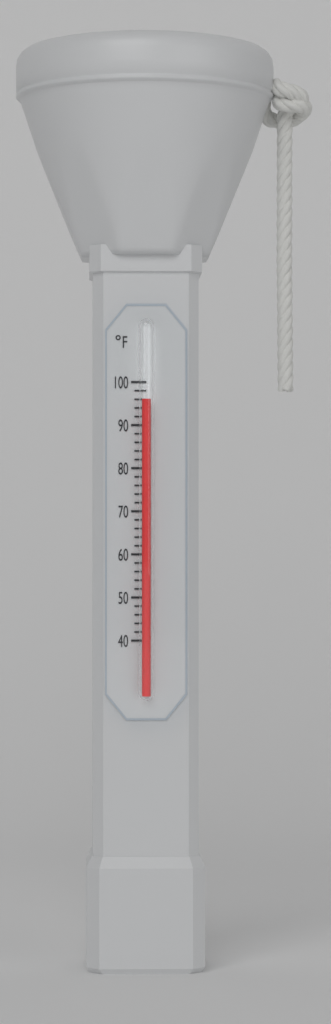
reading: 96 °F
